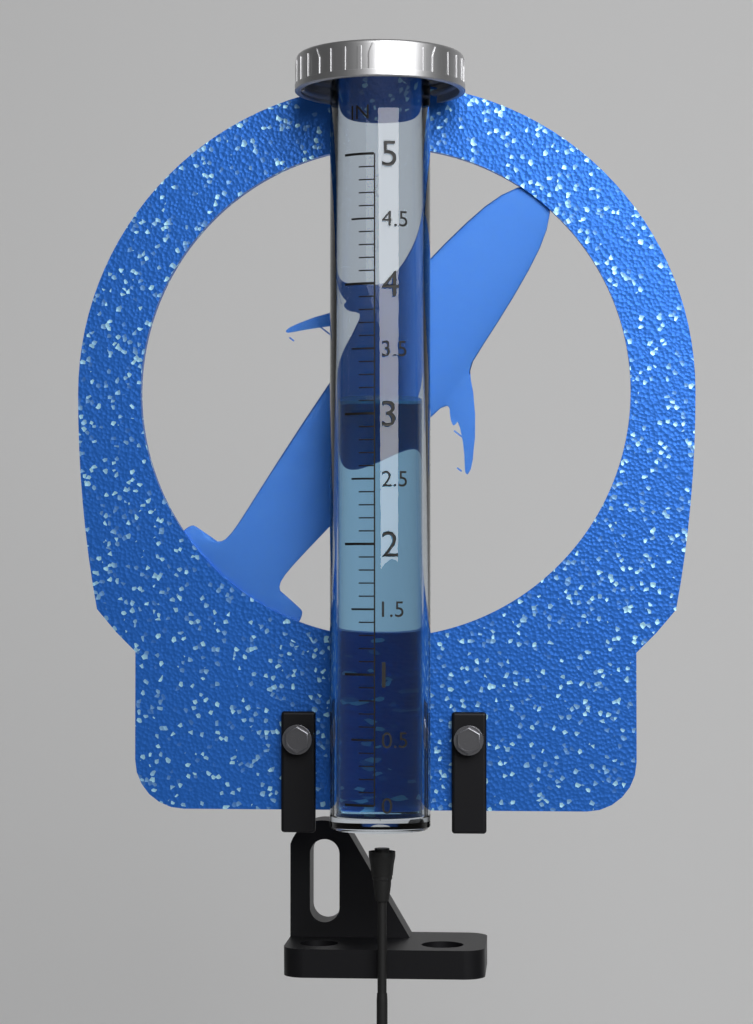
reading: 3.1 in
